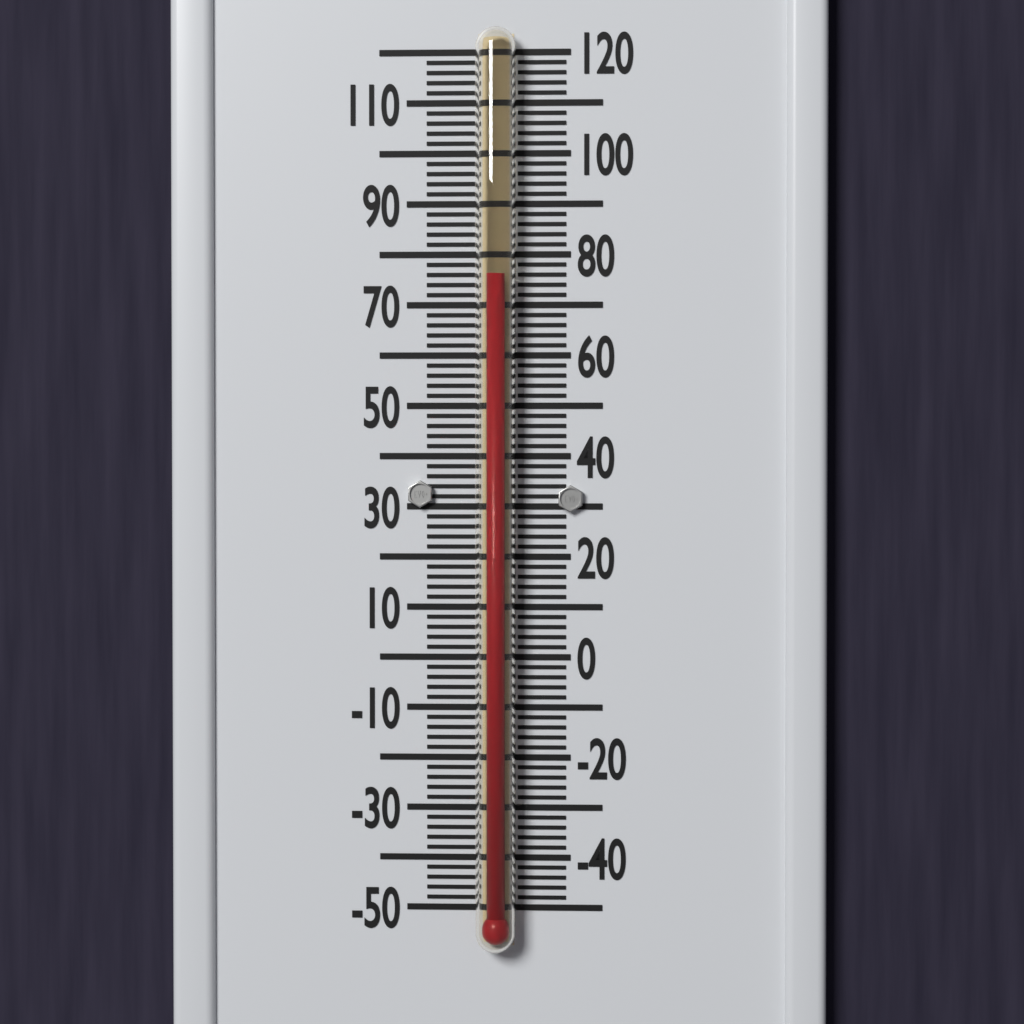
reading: 76 °F
